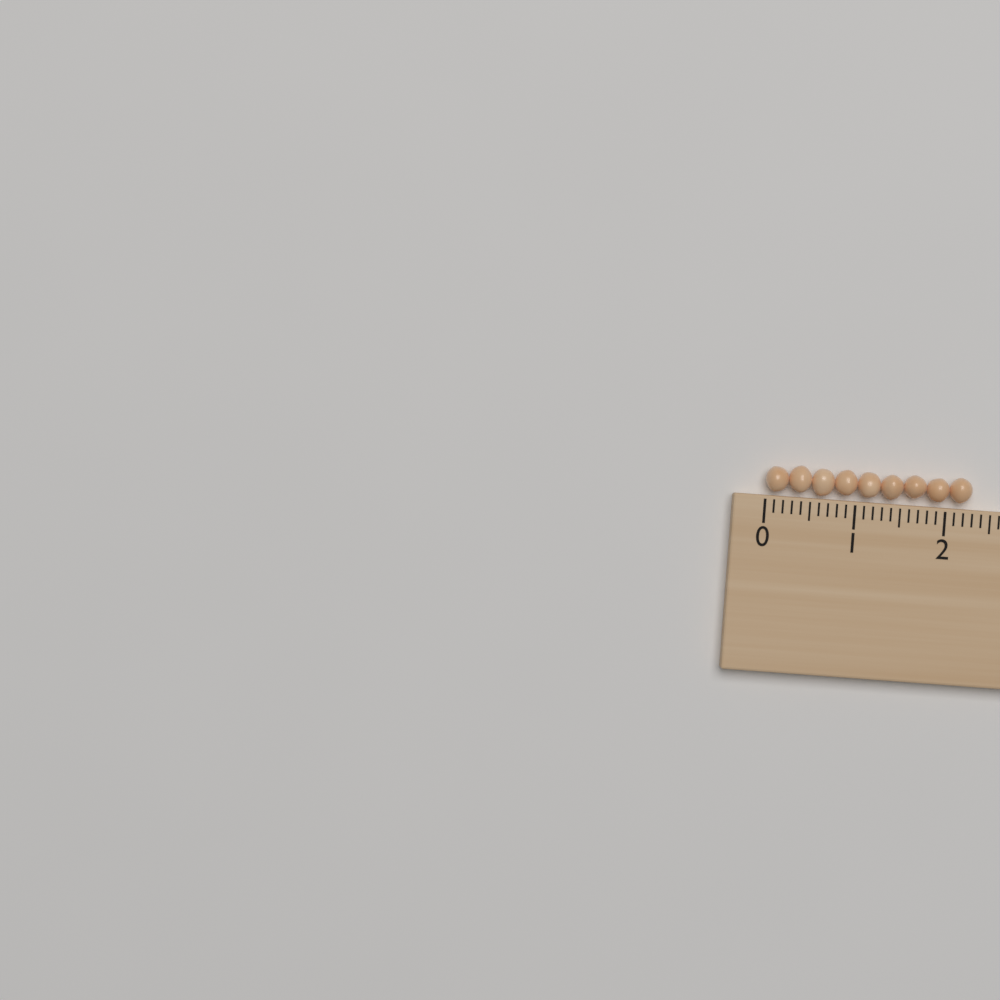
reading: 2.3 (no unit)
